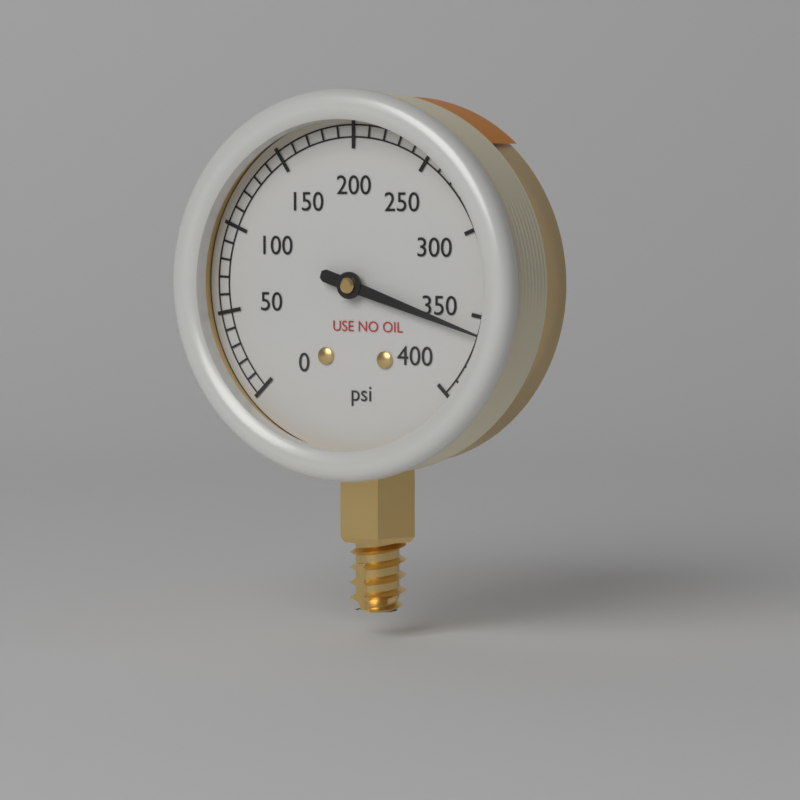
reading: 360 psi
